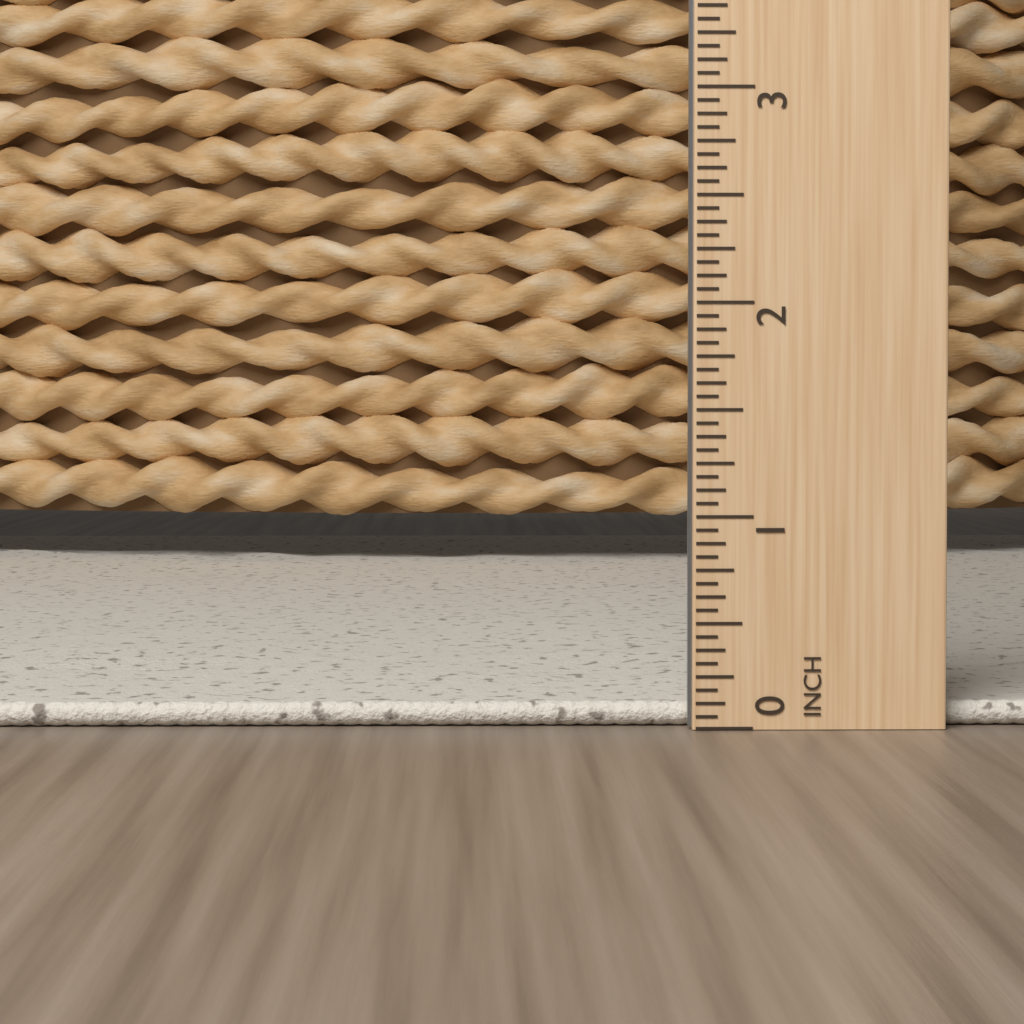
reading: 0.1250 inch
